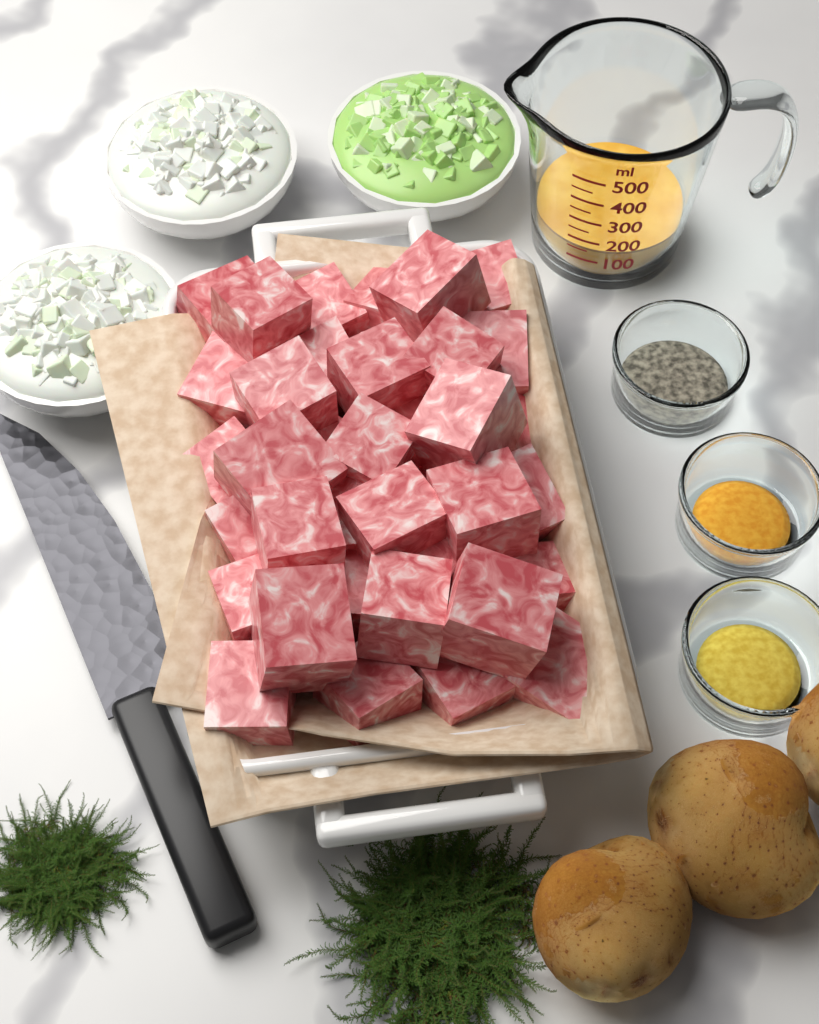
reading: 150 ml
